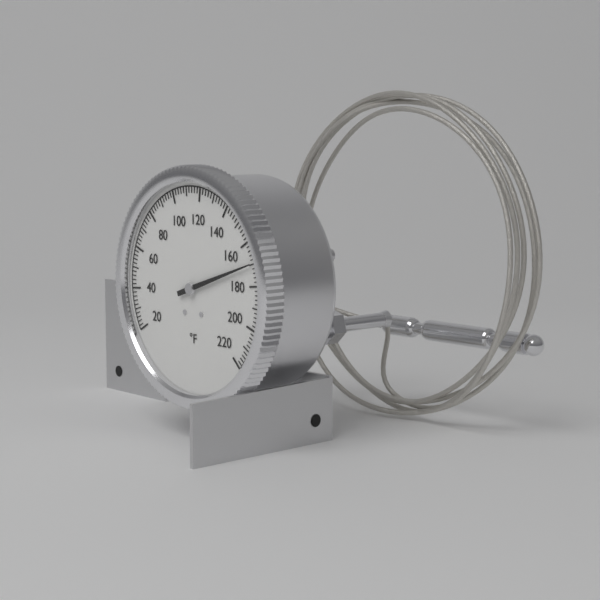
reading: 170 °F
